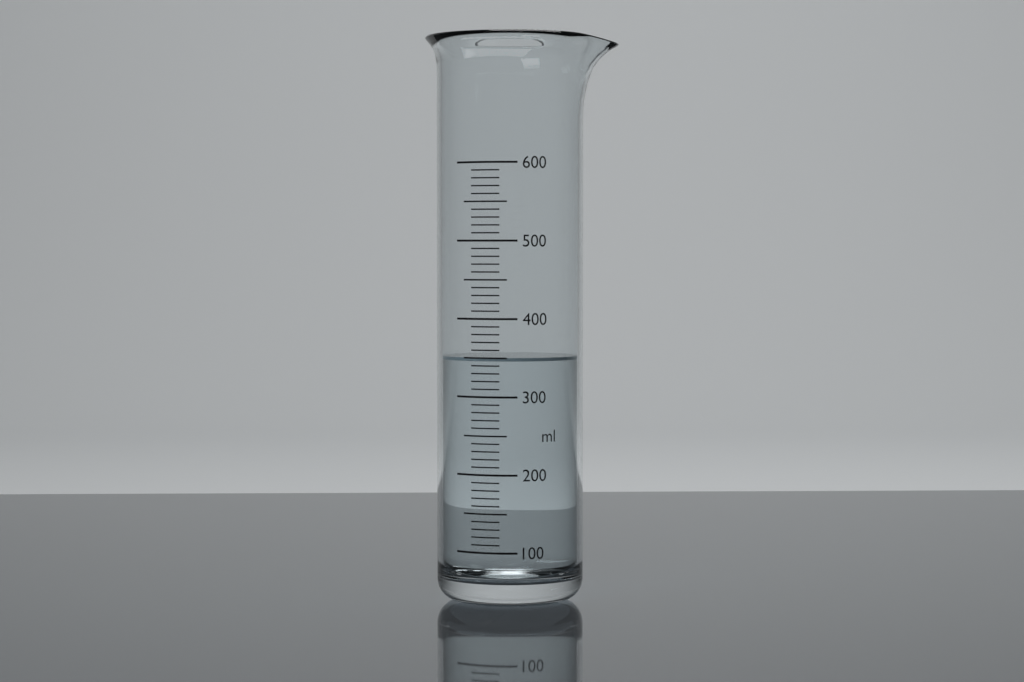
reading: 350 ml
